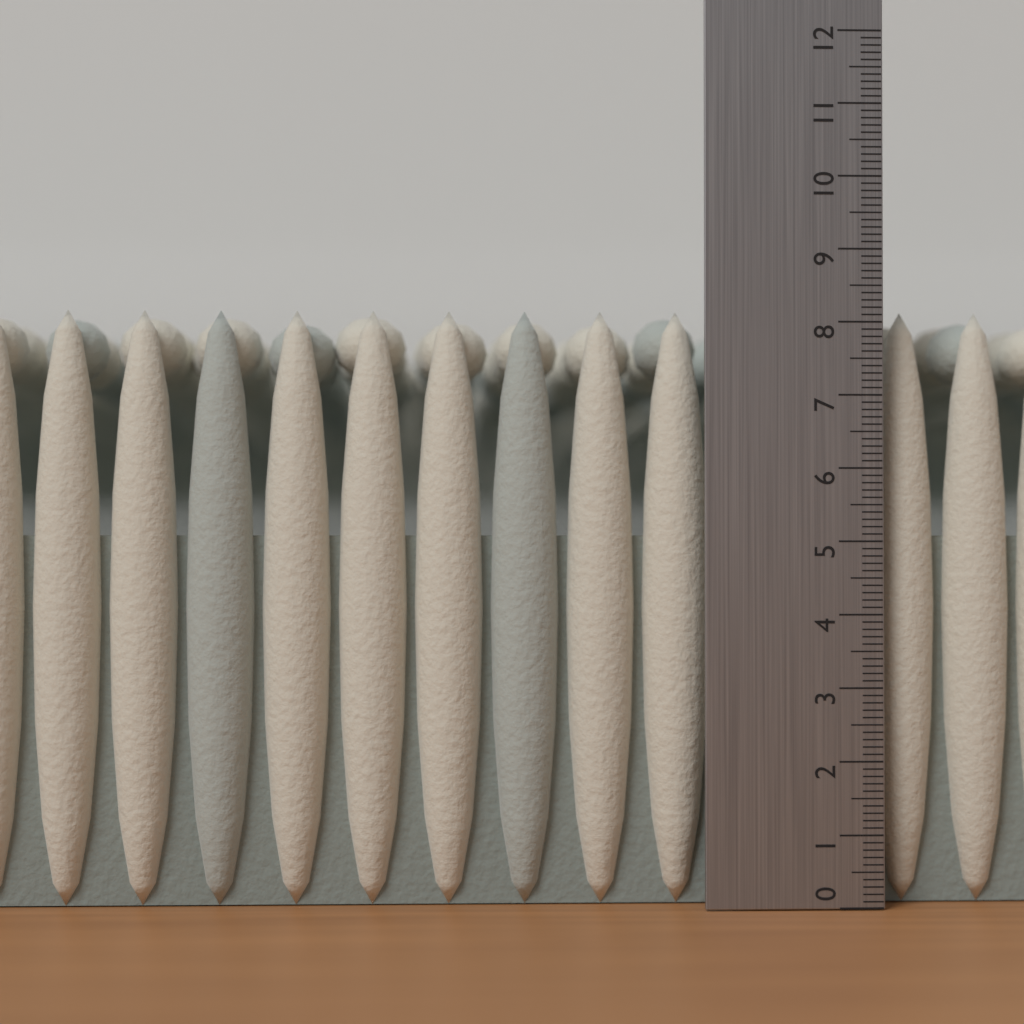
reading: 8.2 (no unit)
